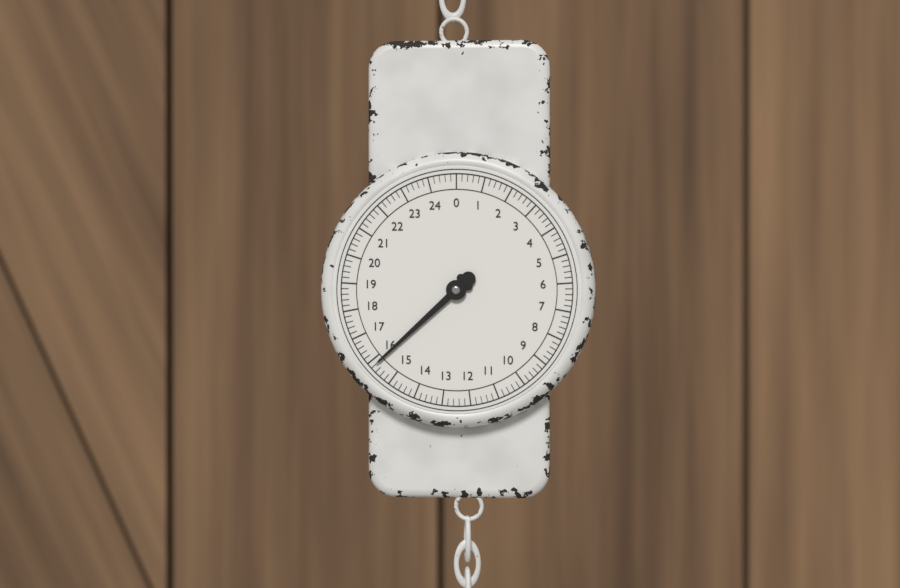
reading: 15.8 (no unit)
